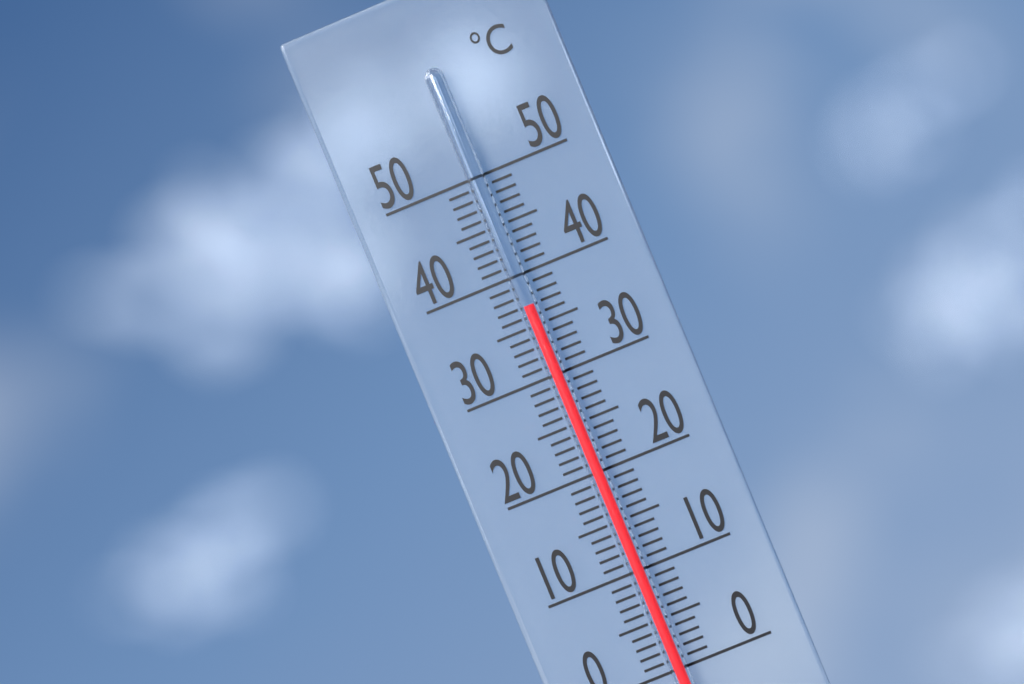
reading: 37 °C
